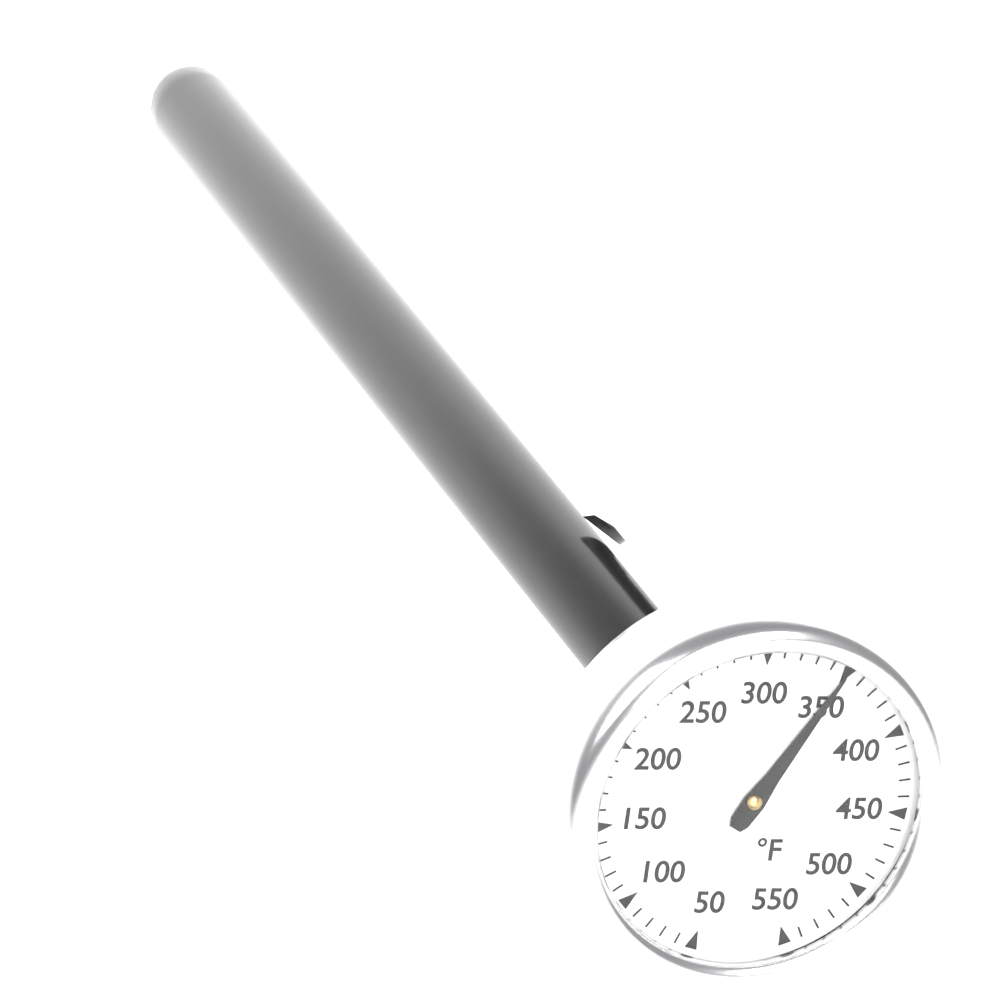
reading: 350 °F
